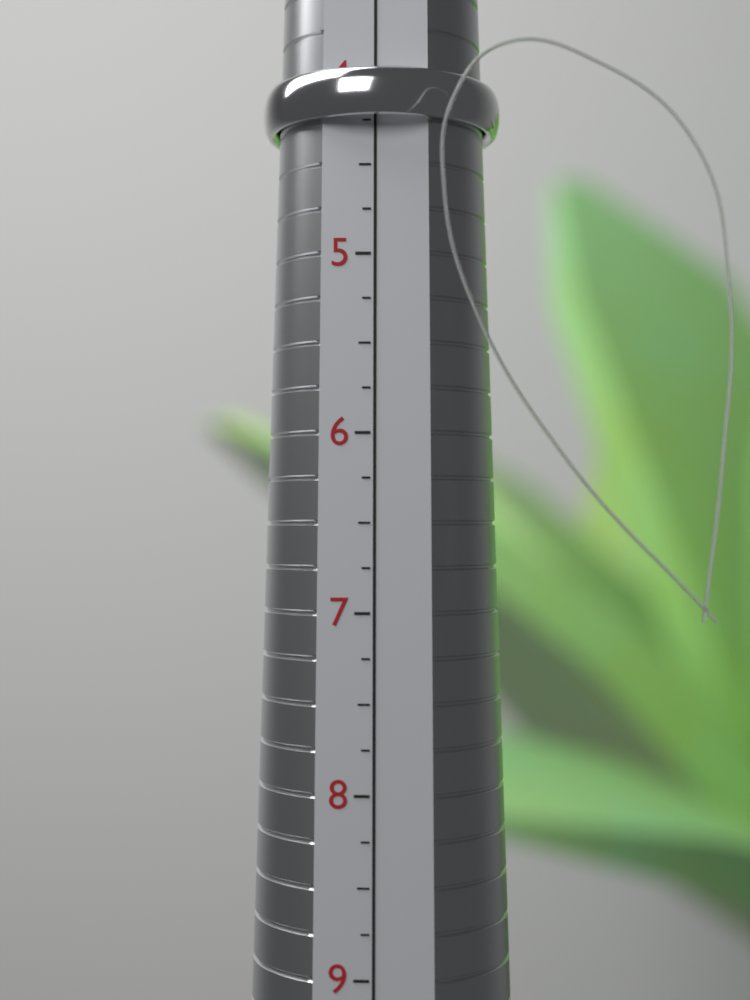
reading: 4.25 (no unit)
